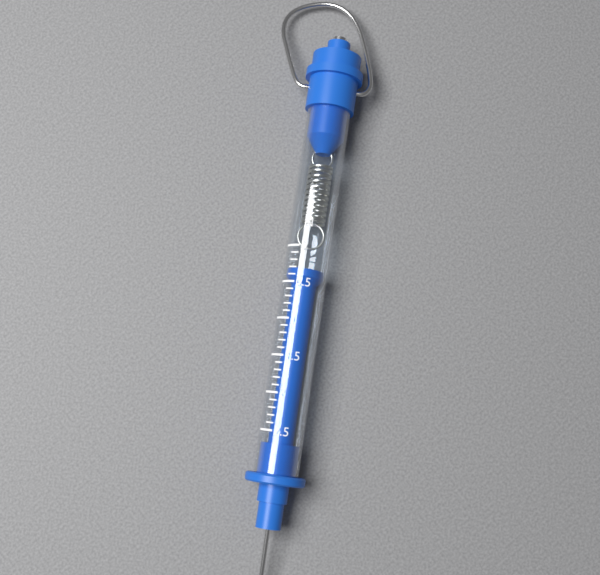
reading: 0.3 N
